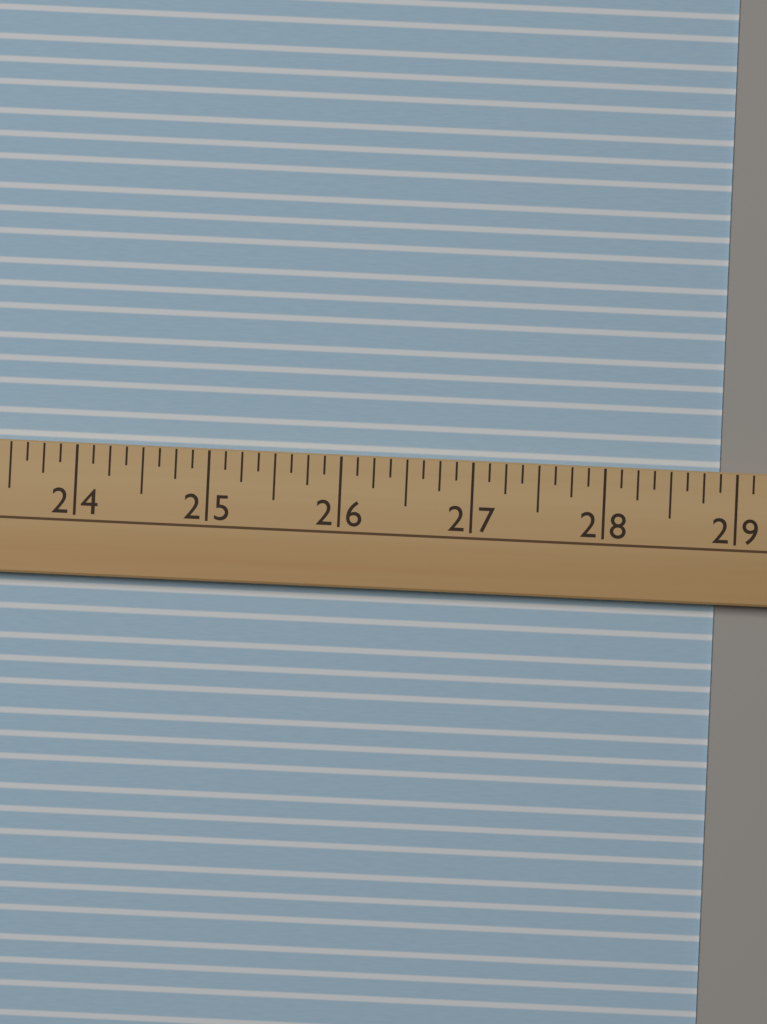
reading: 28.875 (no unit)
